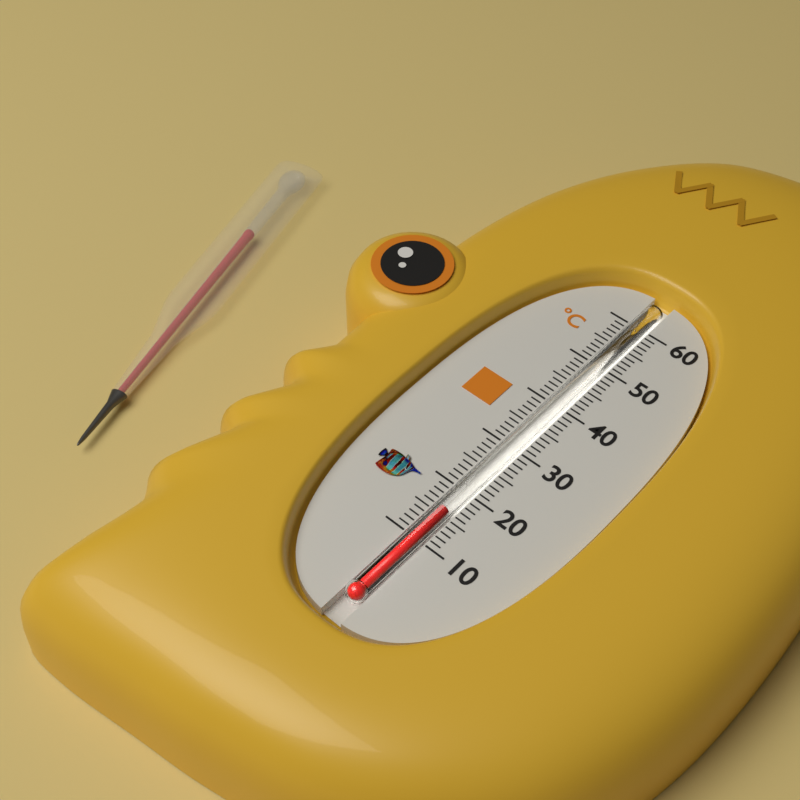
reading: 16 °C
